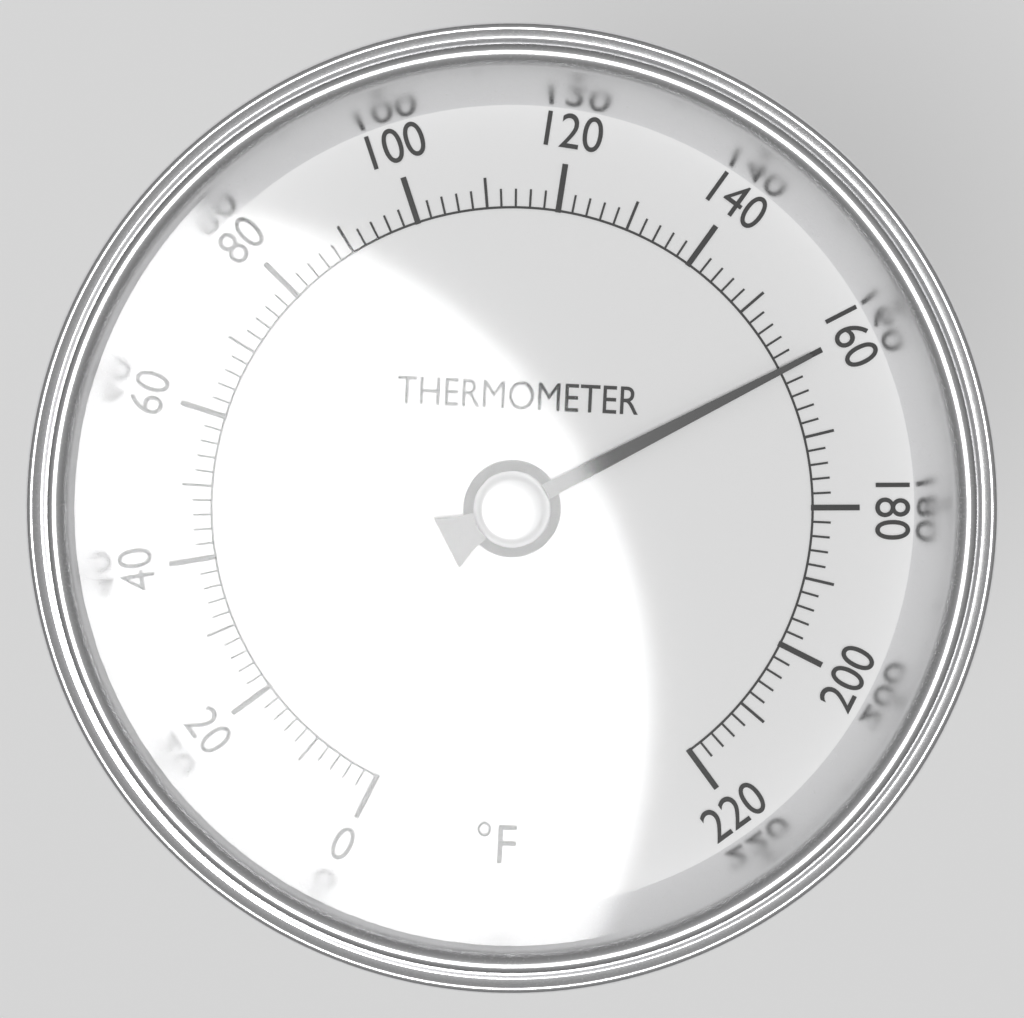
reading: 160 °F
